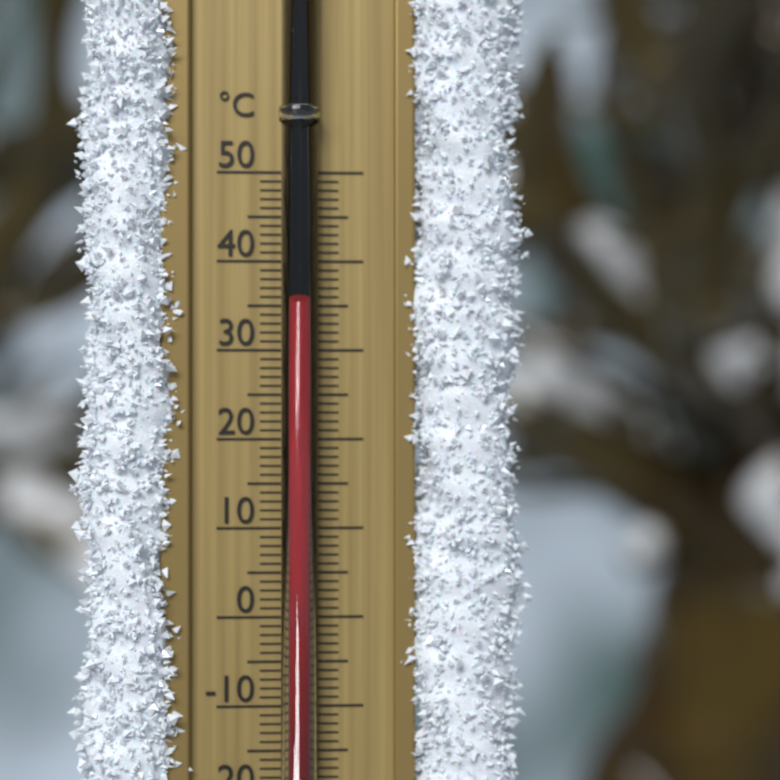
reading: 35 °C
